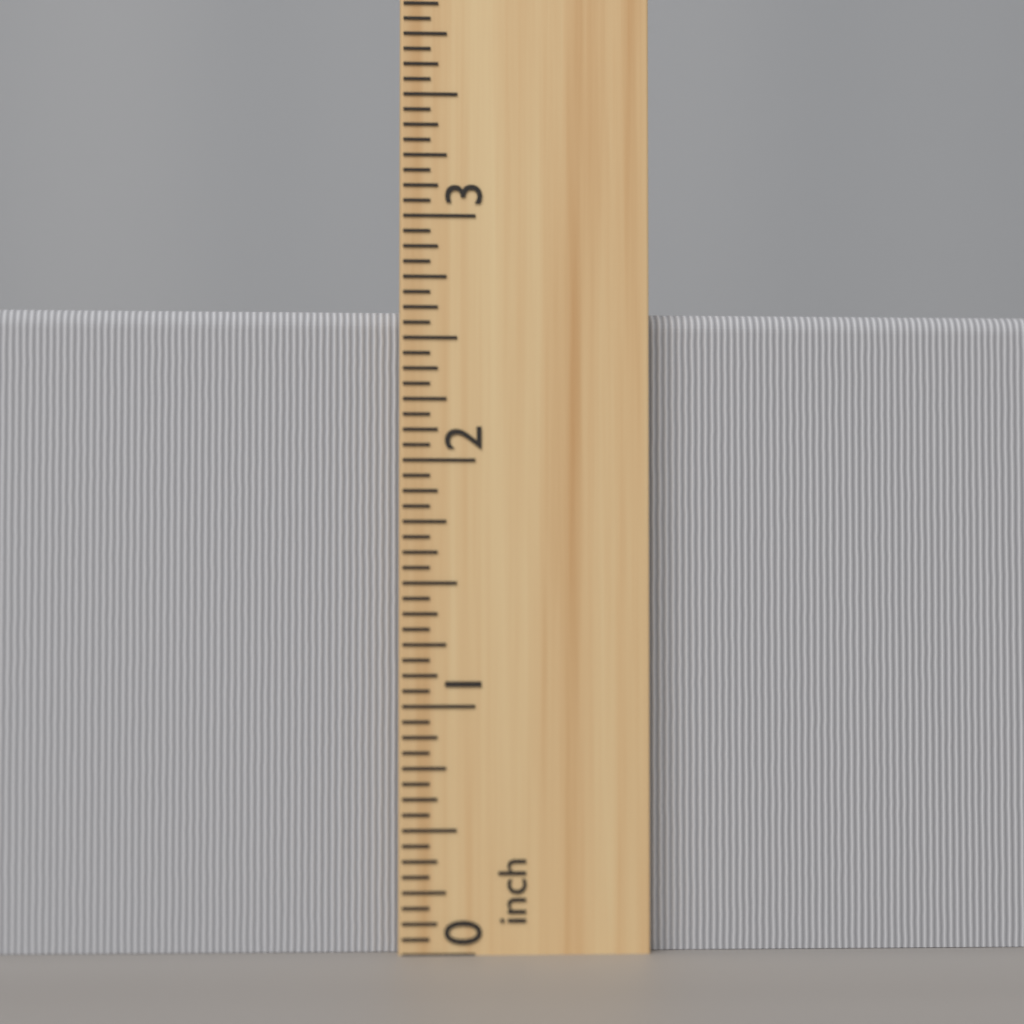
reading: 2.6250 inch
